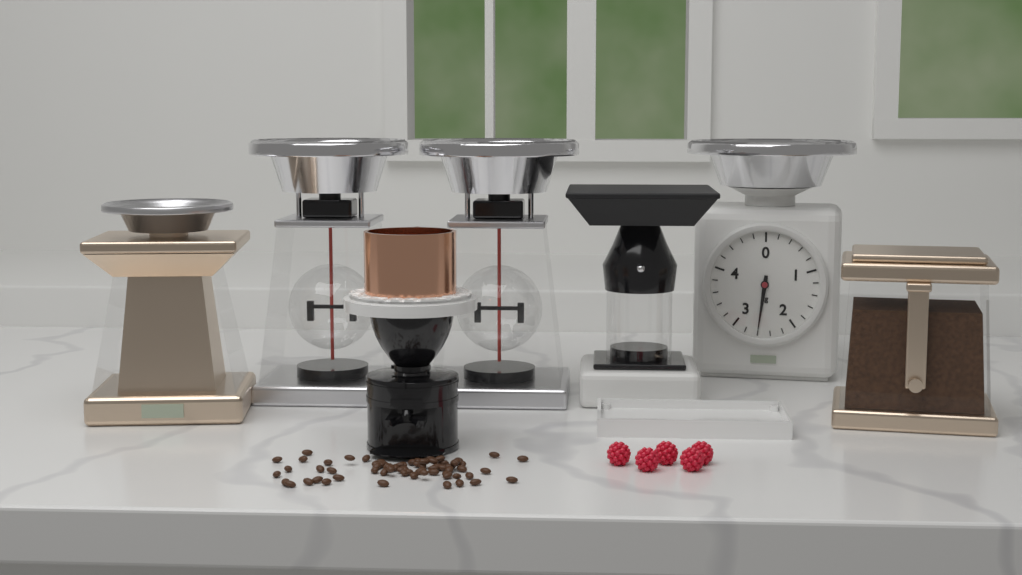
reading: 2.6 kg
